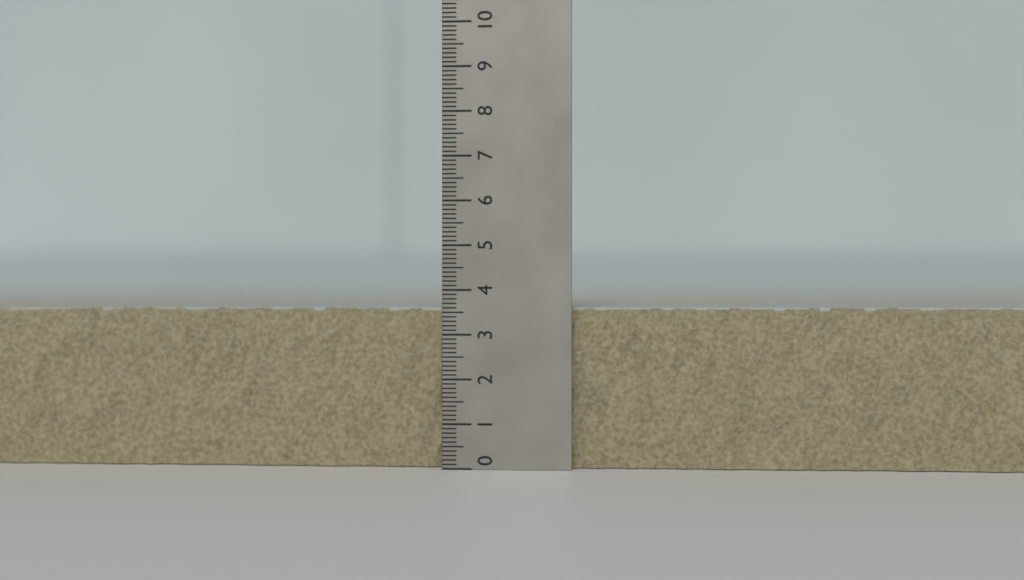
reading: 3.6 (no unit)
